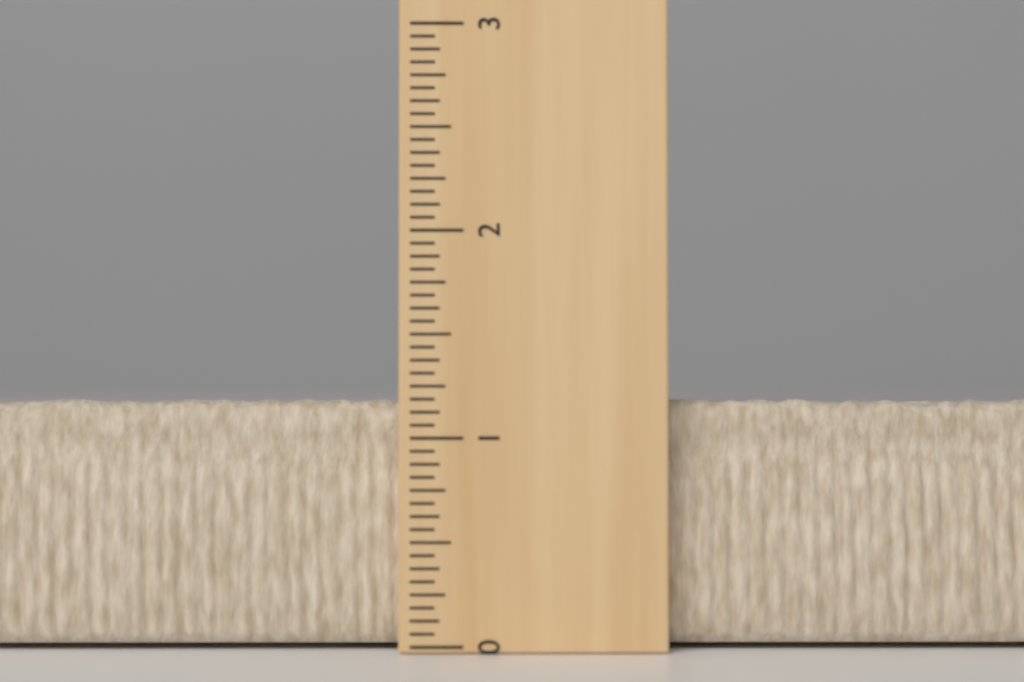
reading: 1.1875 (no unit)
